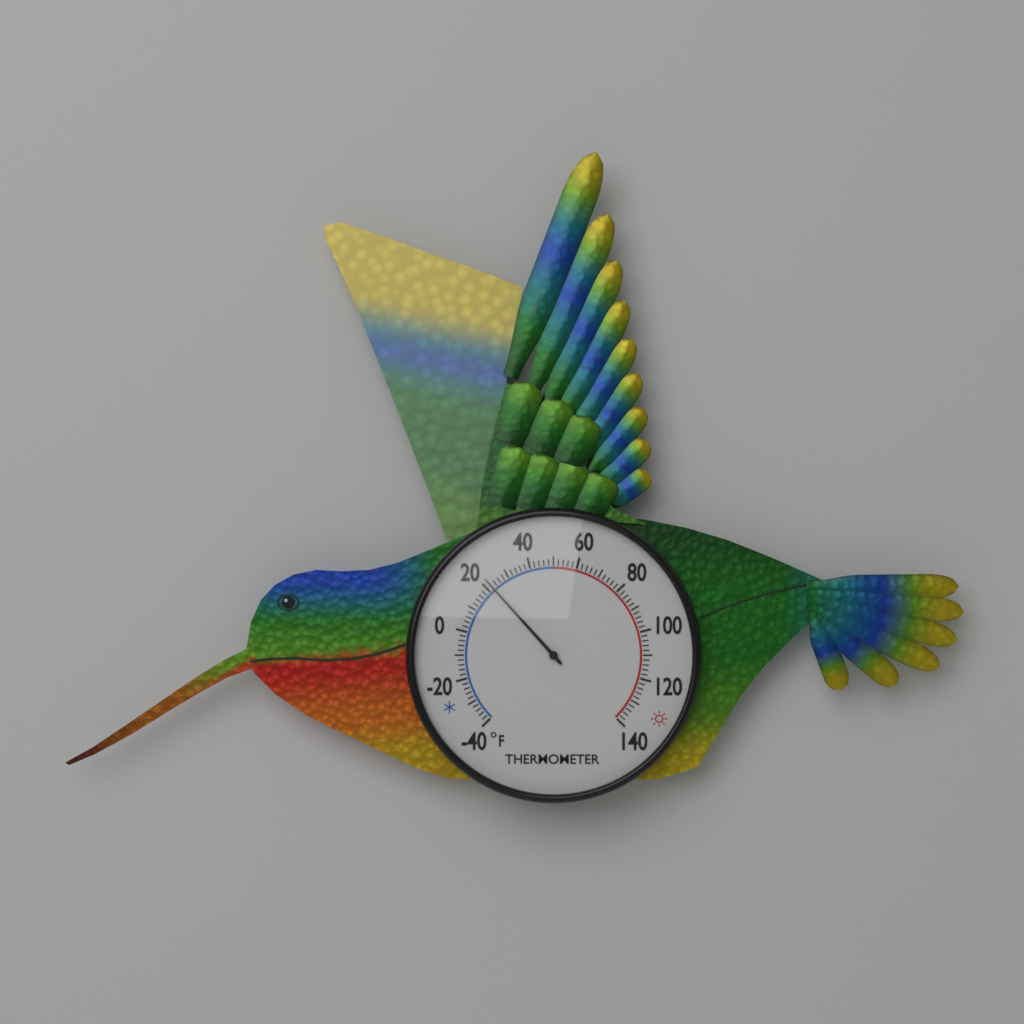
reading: 22 °F
